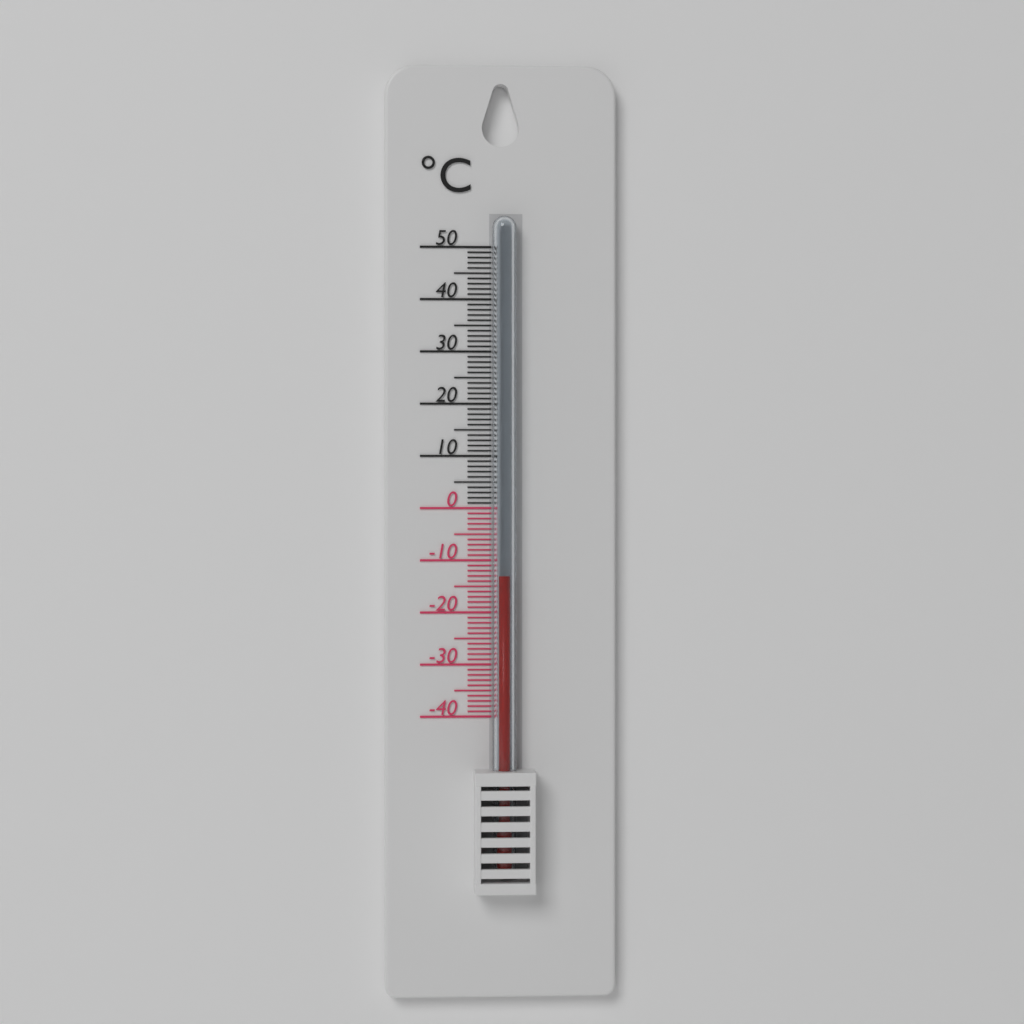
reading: -13 °C
